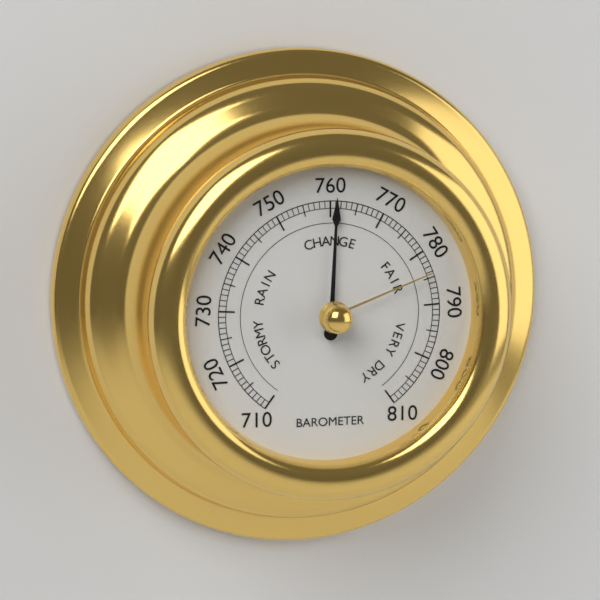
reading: 761 (no unit)
